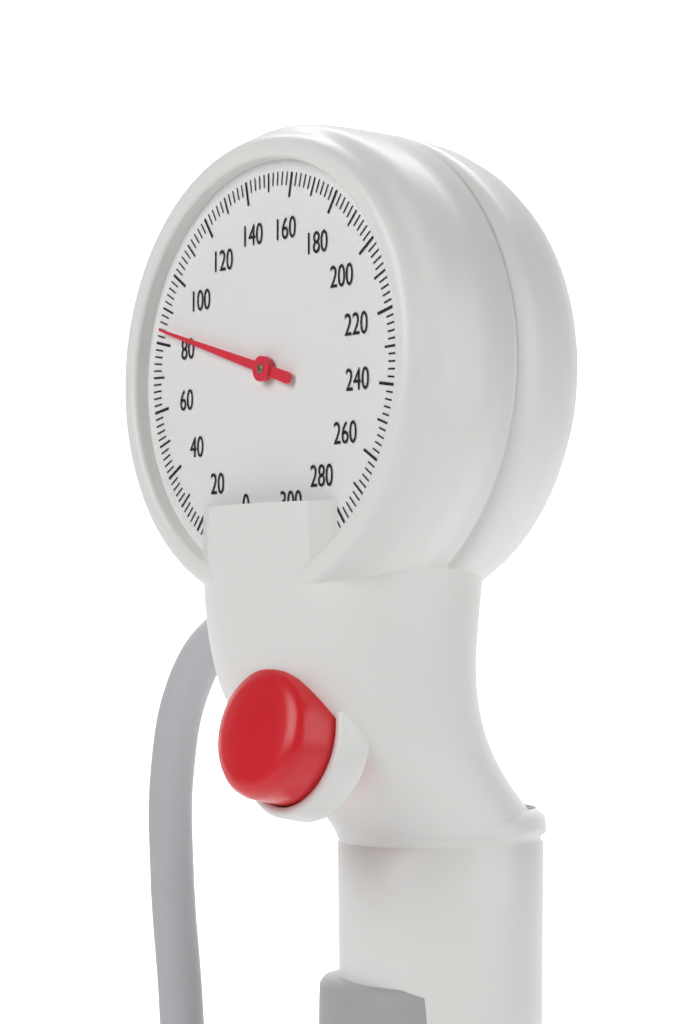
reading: 84 mmHg
